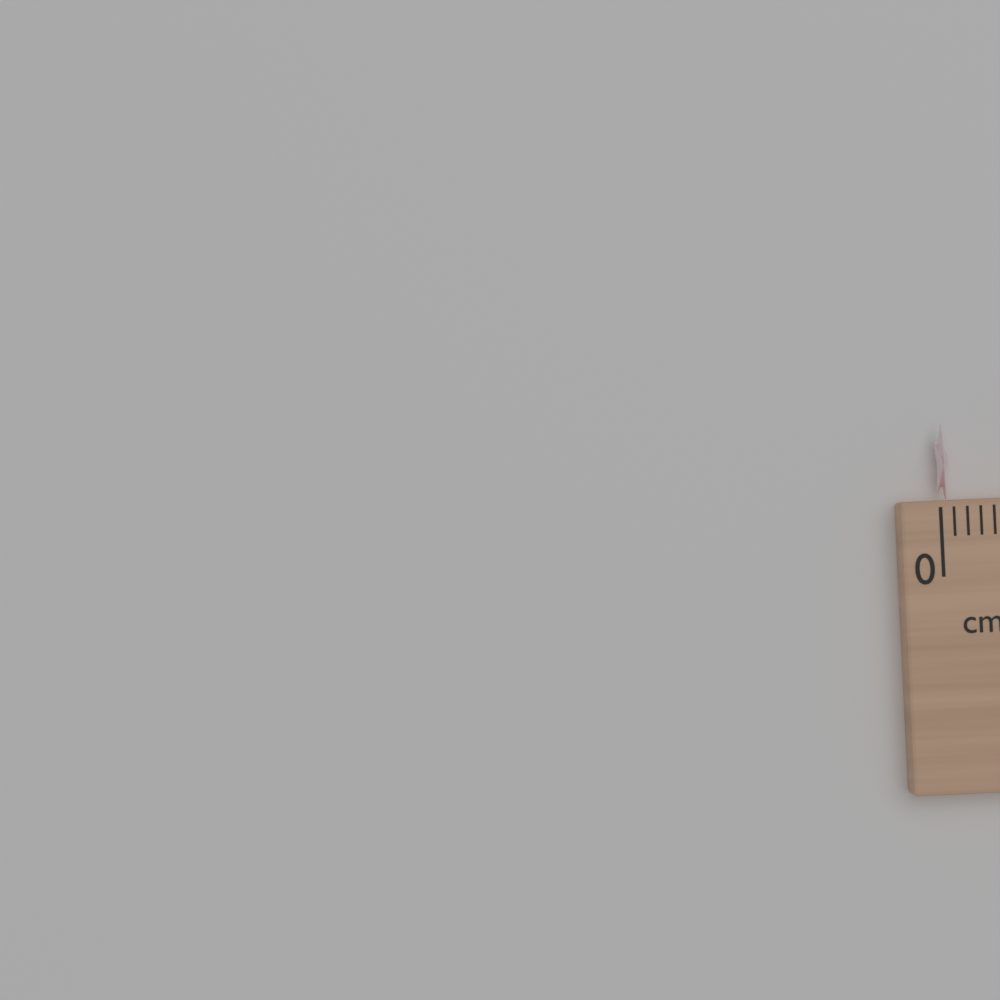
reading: 0.1 cm
